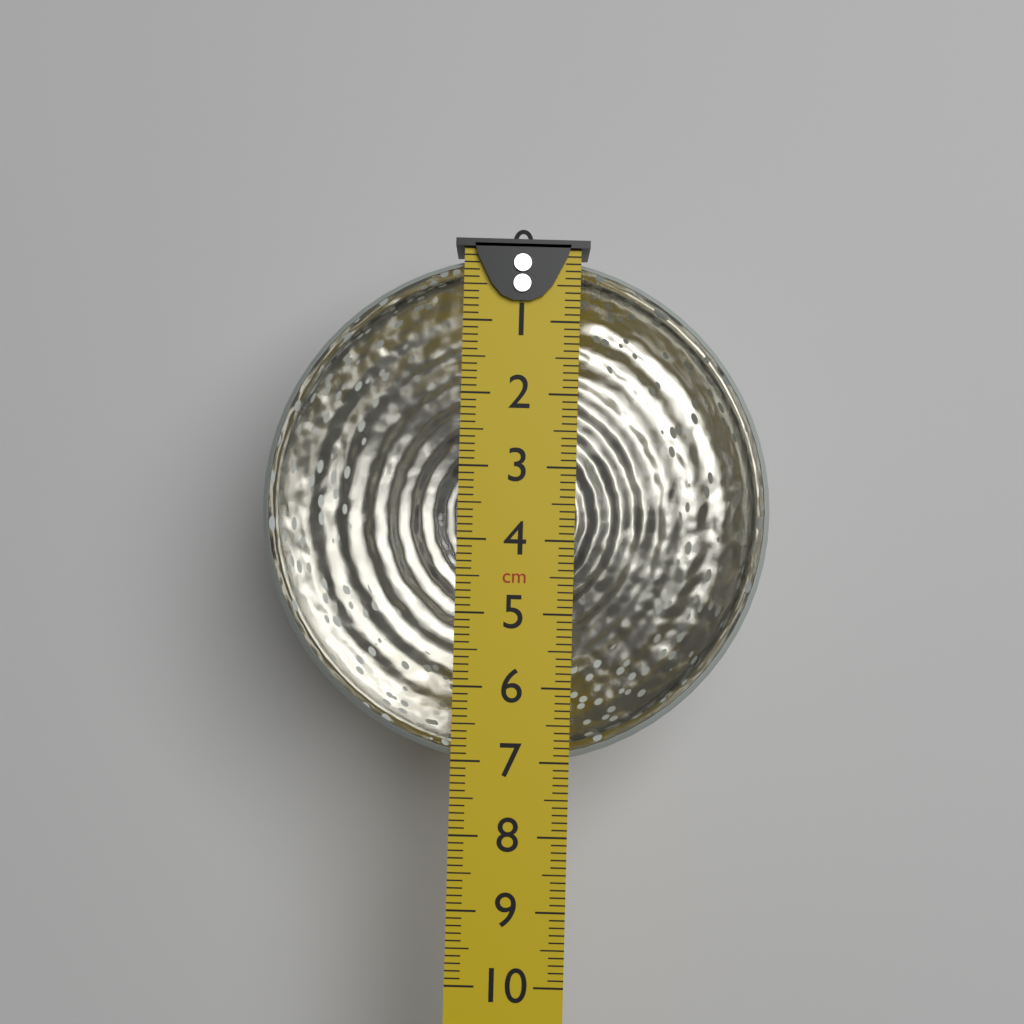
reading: 7.1 cm
